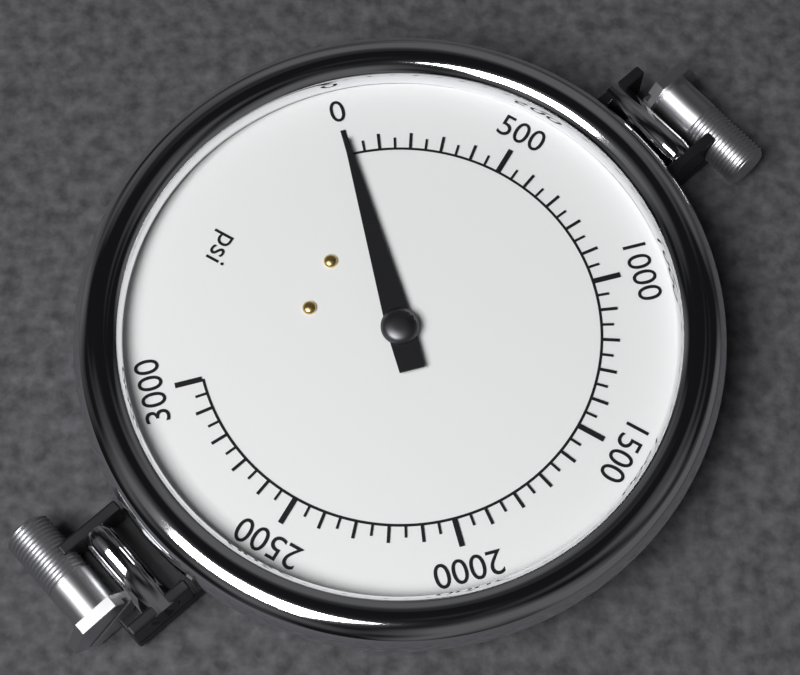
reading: 0 psi
